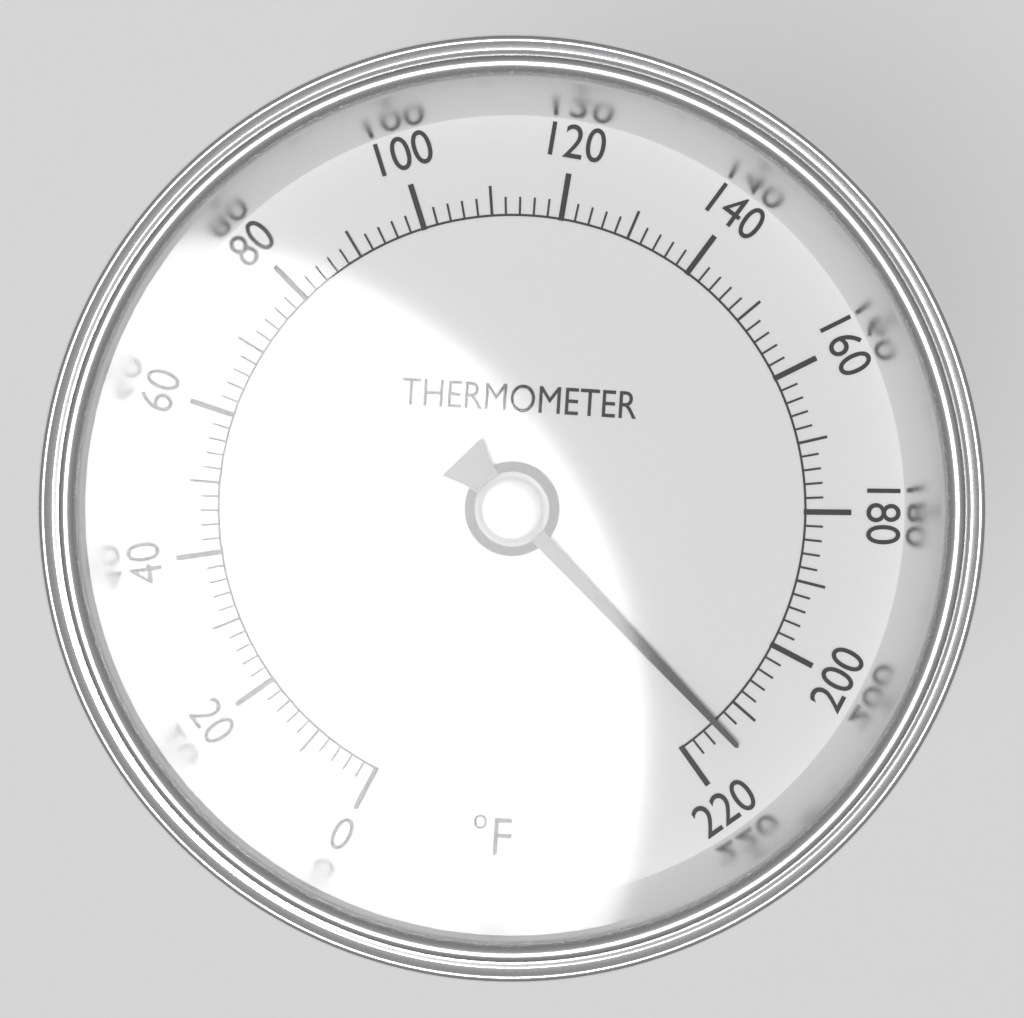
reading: 214 °F
